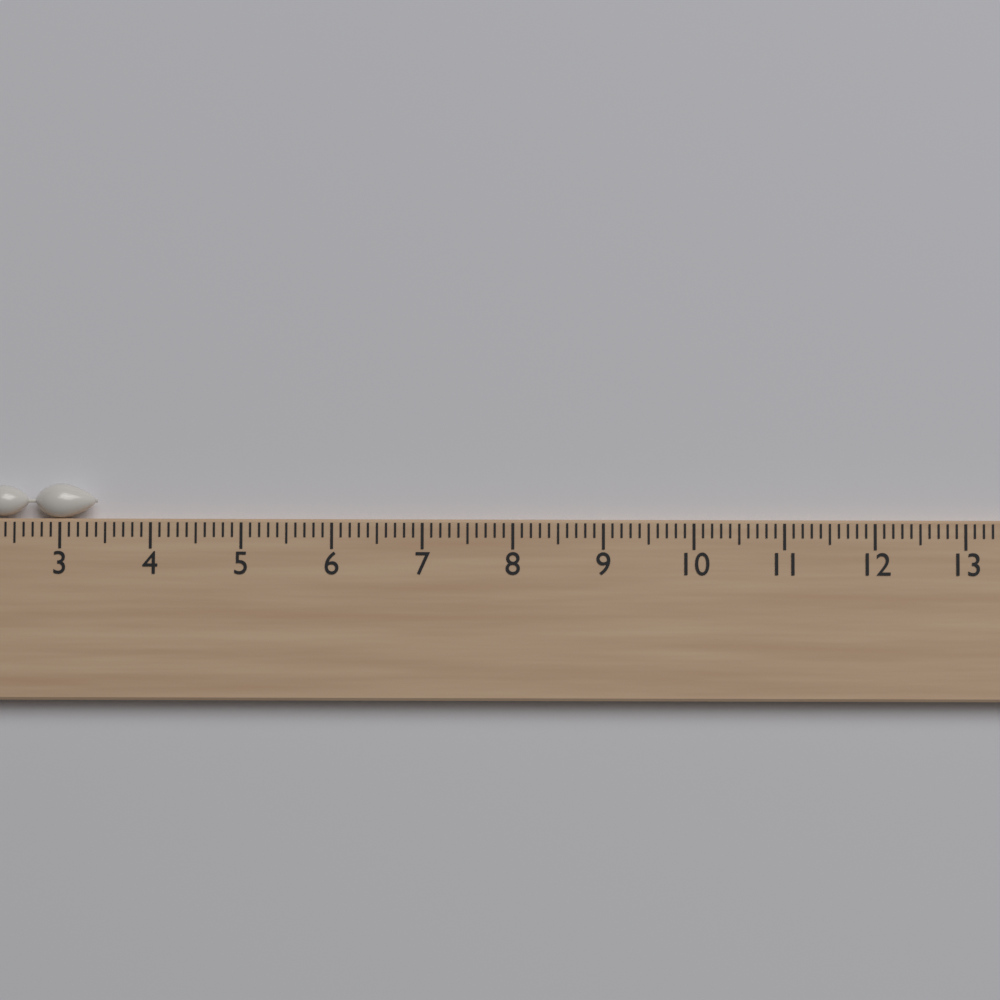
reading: 3.4 cm
